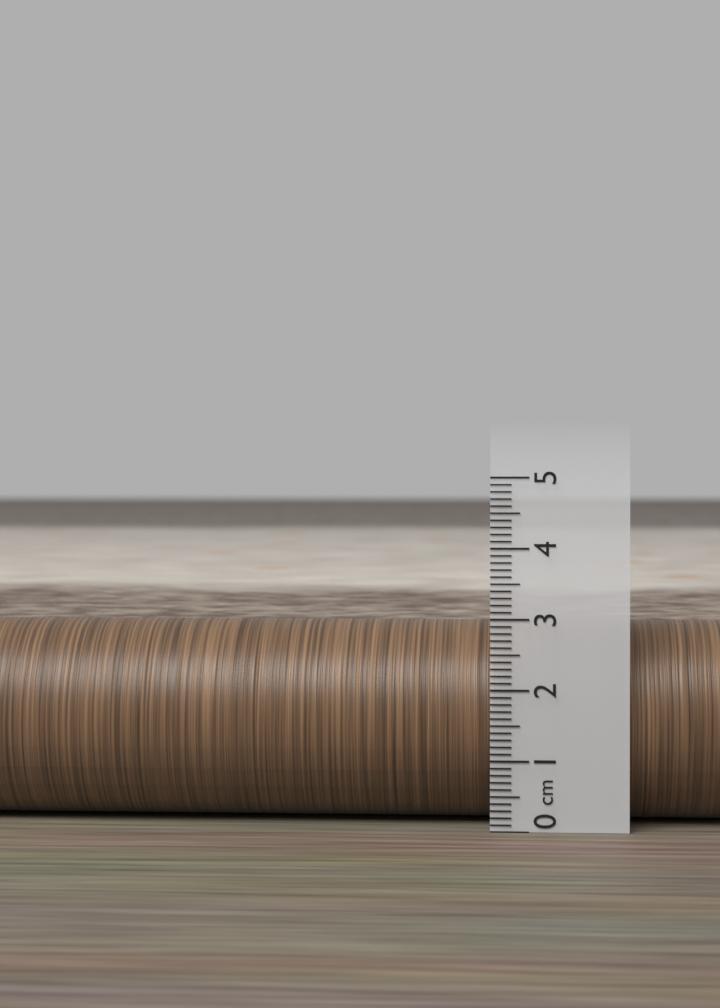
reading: 2.9 cm
